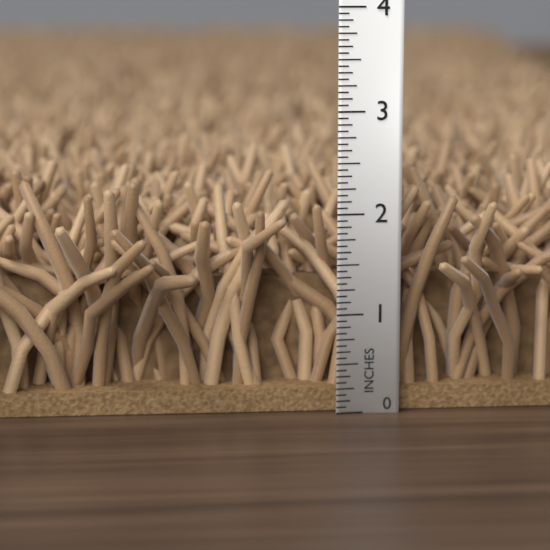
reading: 2.3750 in
